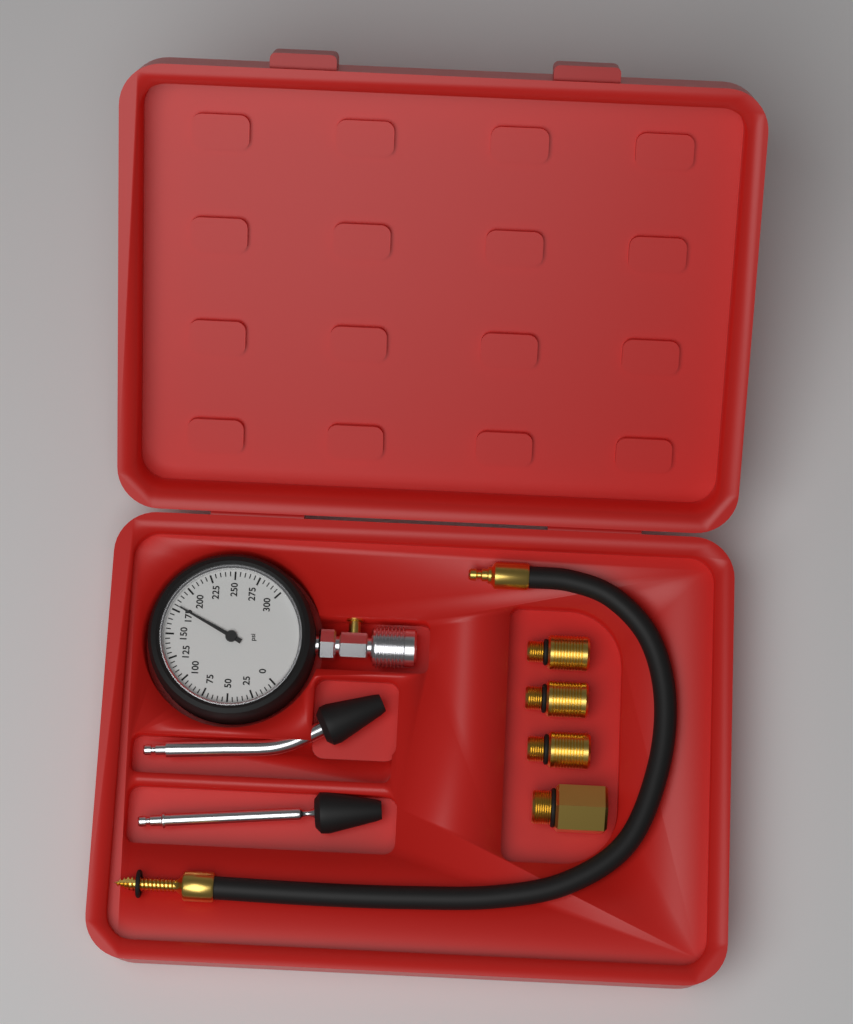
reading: 180 psi
